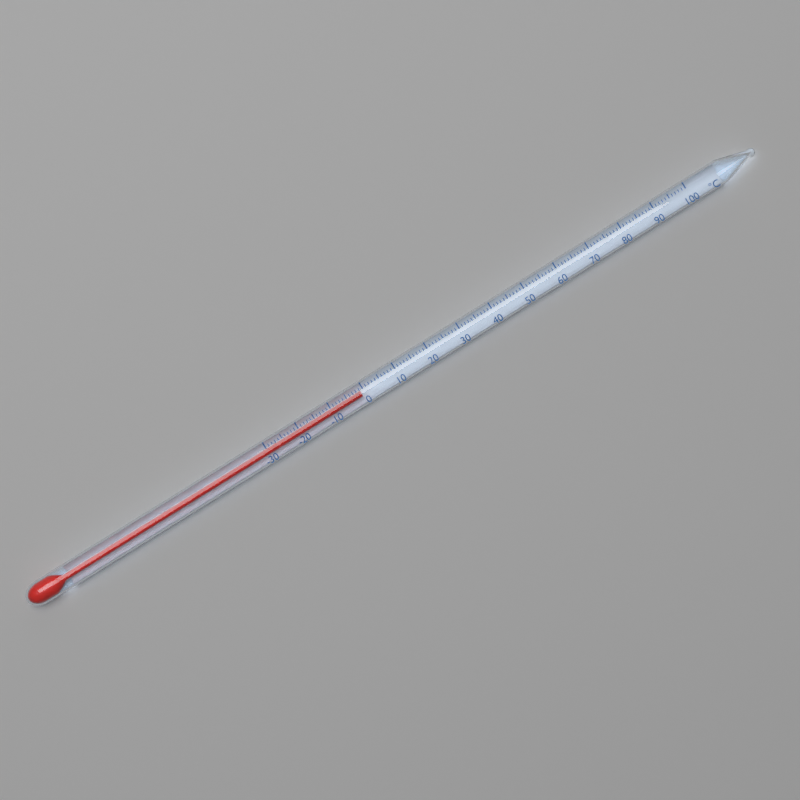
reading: -1 °C
